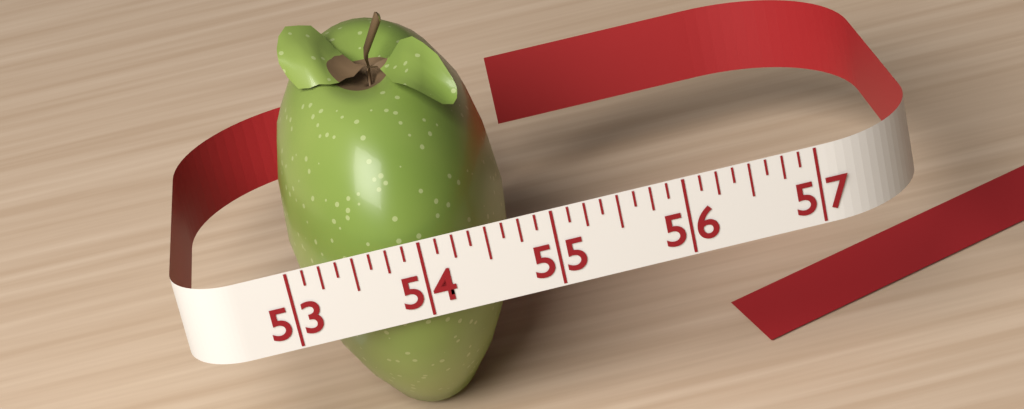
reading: 54.750 (no unit)
